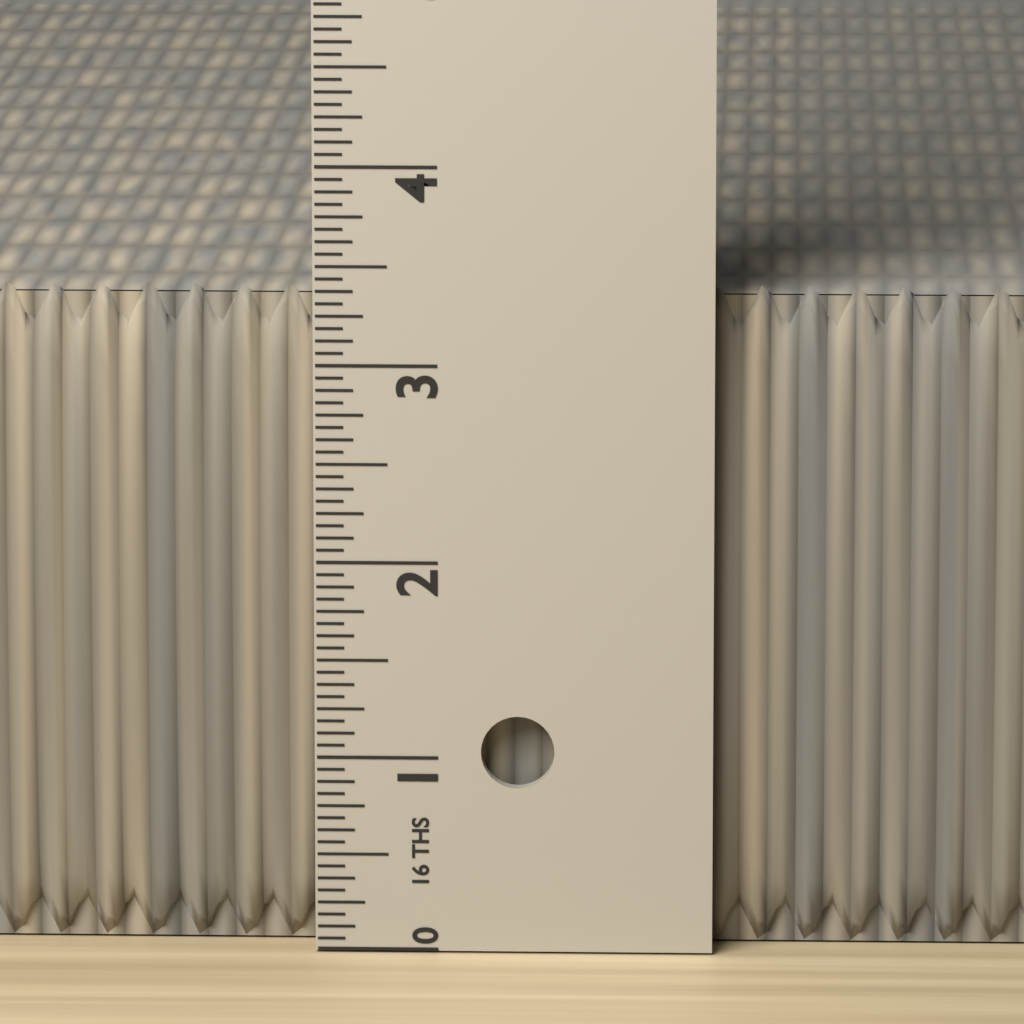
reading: 3.3750 in
